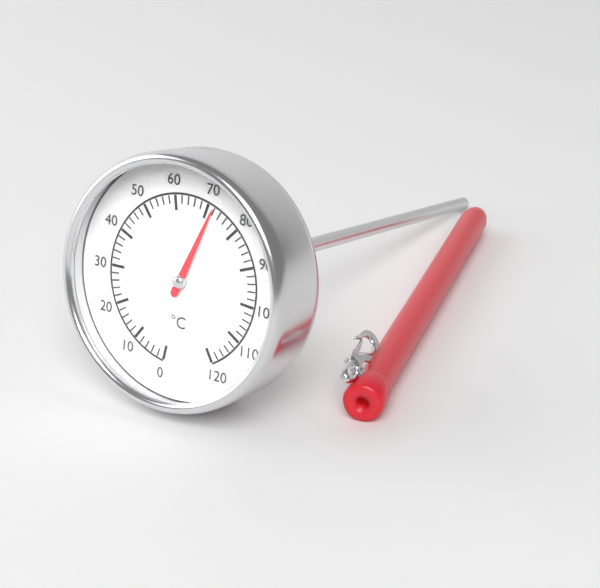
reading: 72 °C
